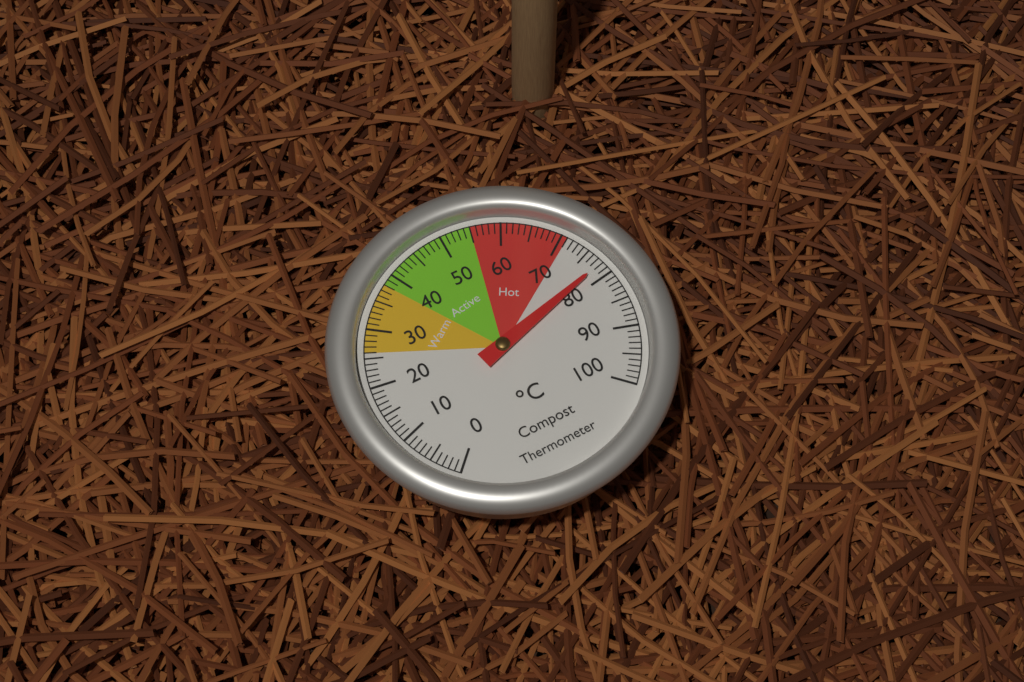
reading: 78 °C
